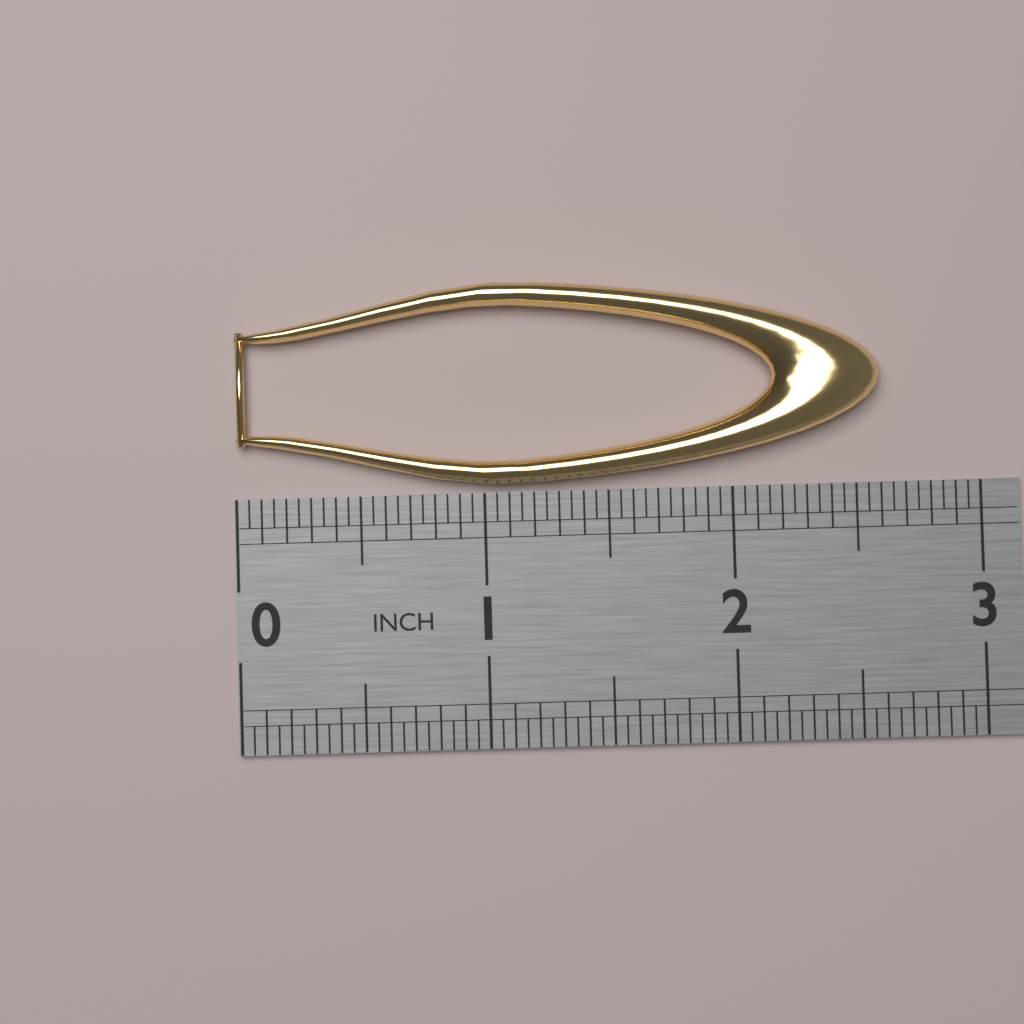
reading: 2.60 in
